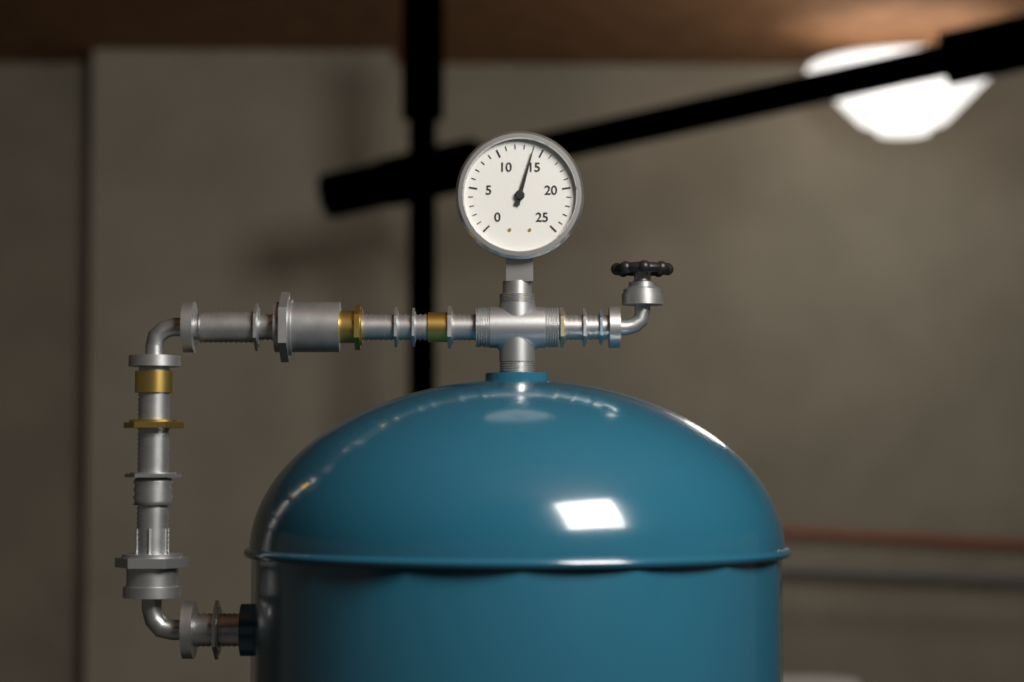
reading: 14 (no unit)
